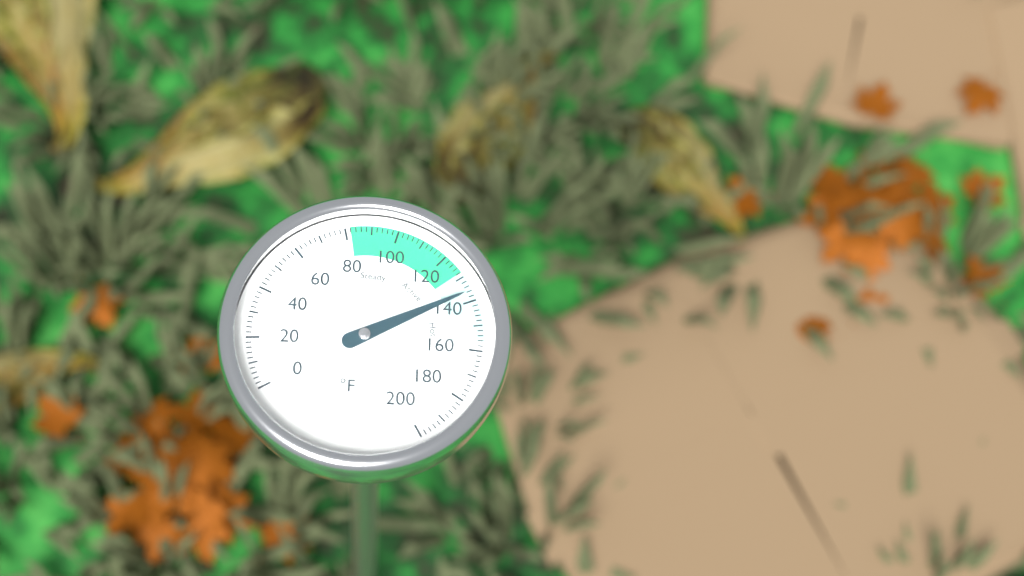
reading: 136 °F
